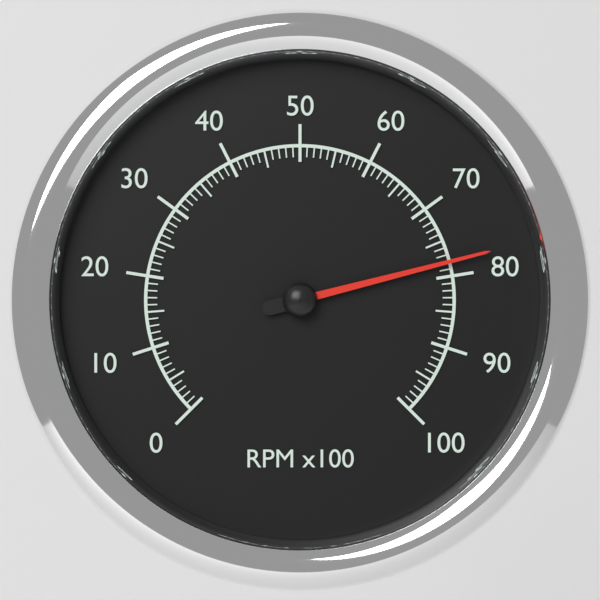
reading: 78 RPM x100
